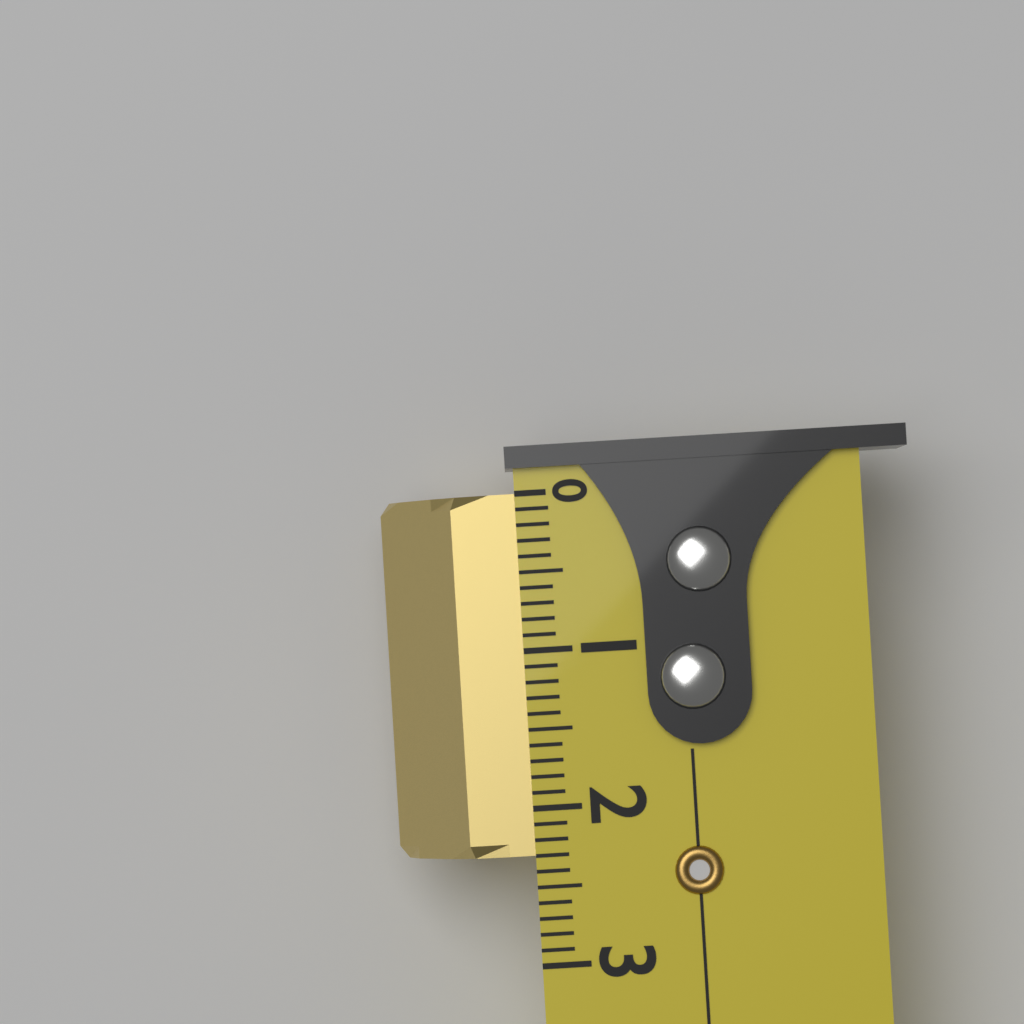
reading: 2.3 (no unit)
